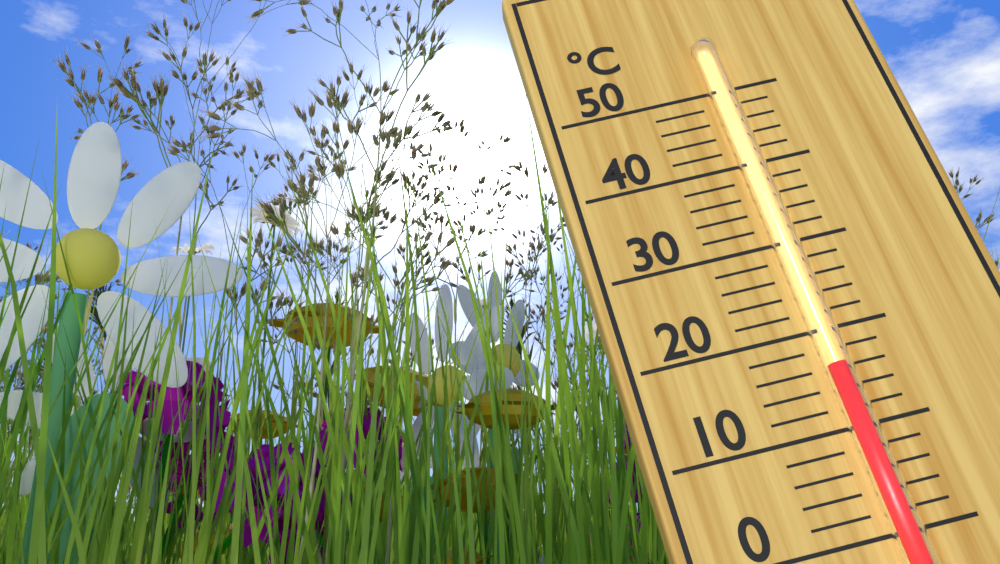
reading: 16 °C
